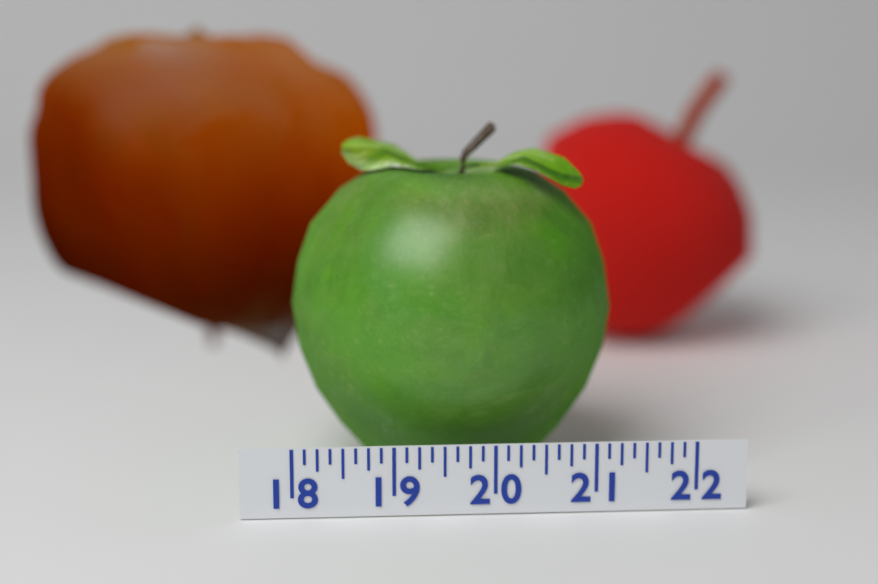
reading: 21.375 (no unit)
